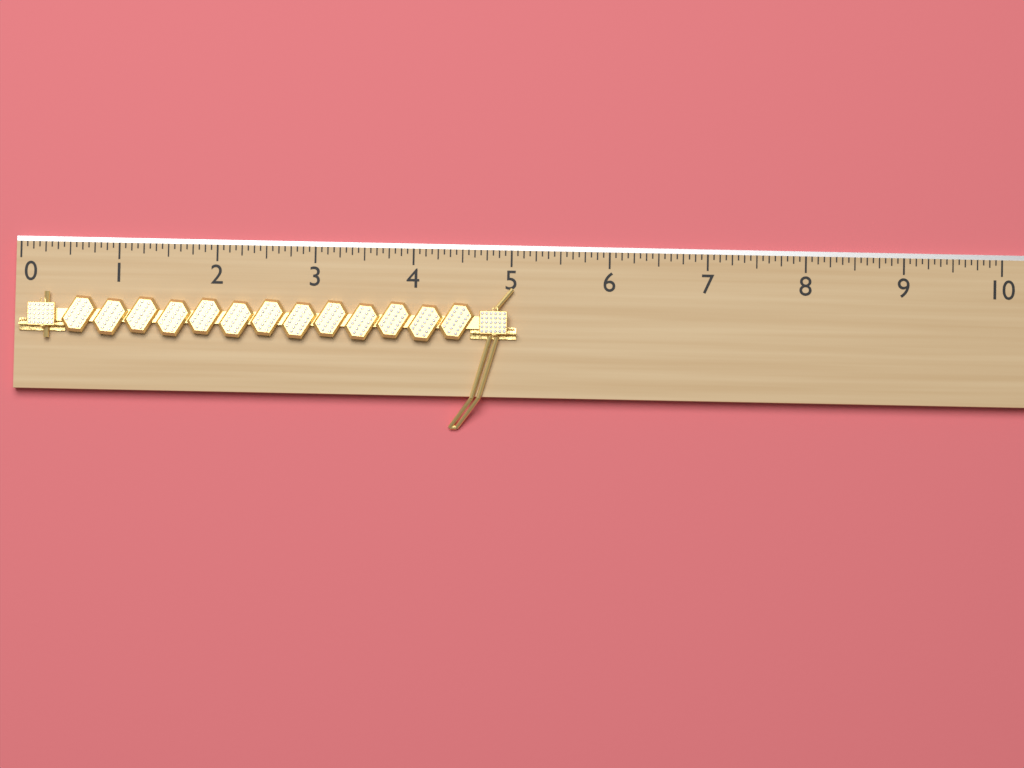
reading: 5.0625 (no unit)
